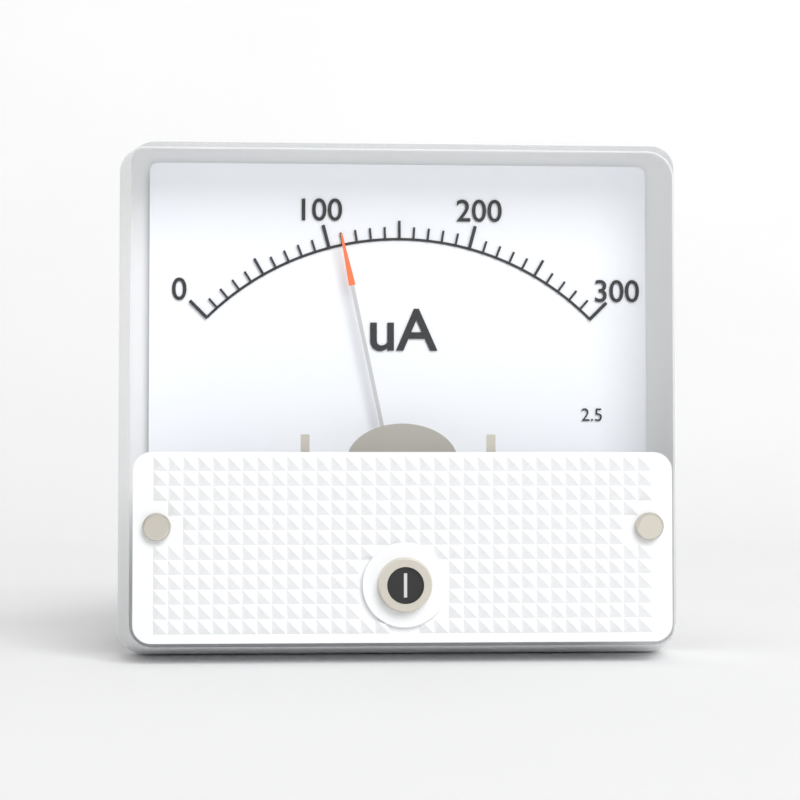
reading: 110 uA
